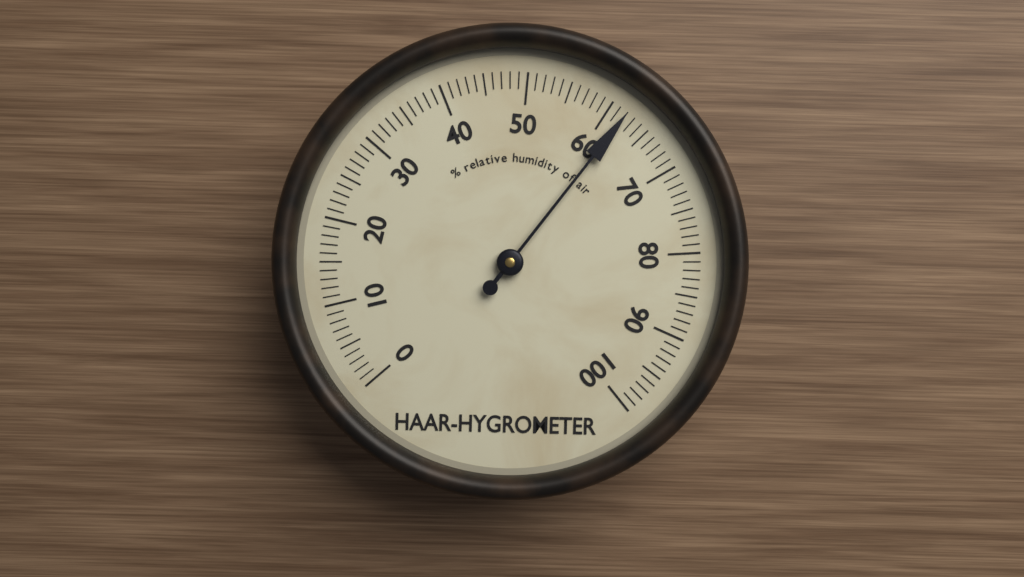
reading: 62 %
